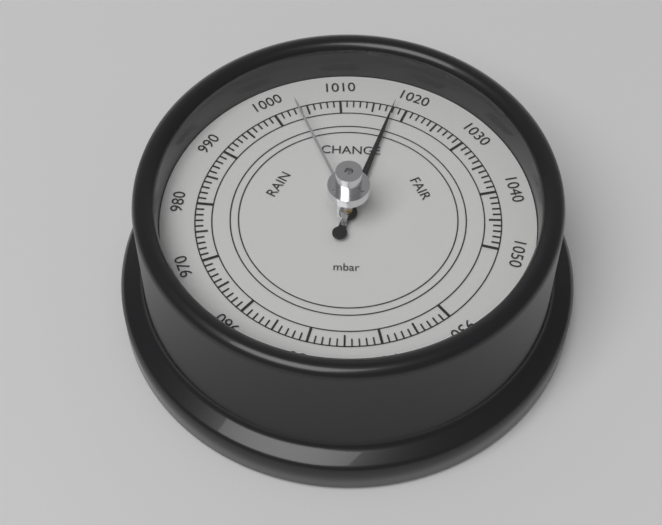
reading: 1018 mbar
